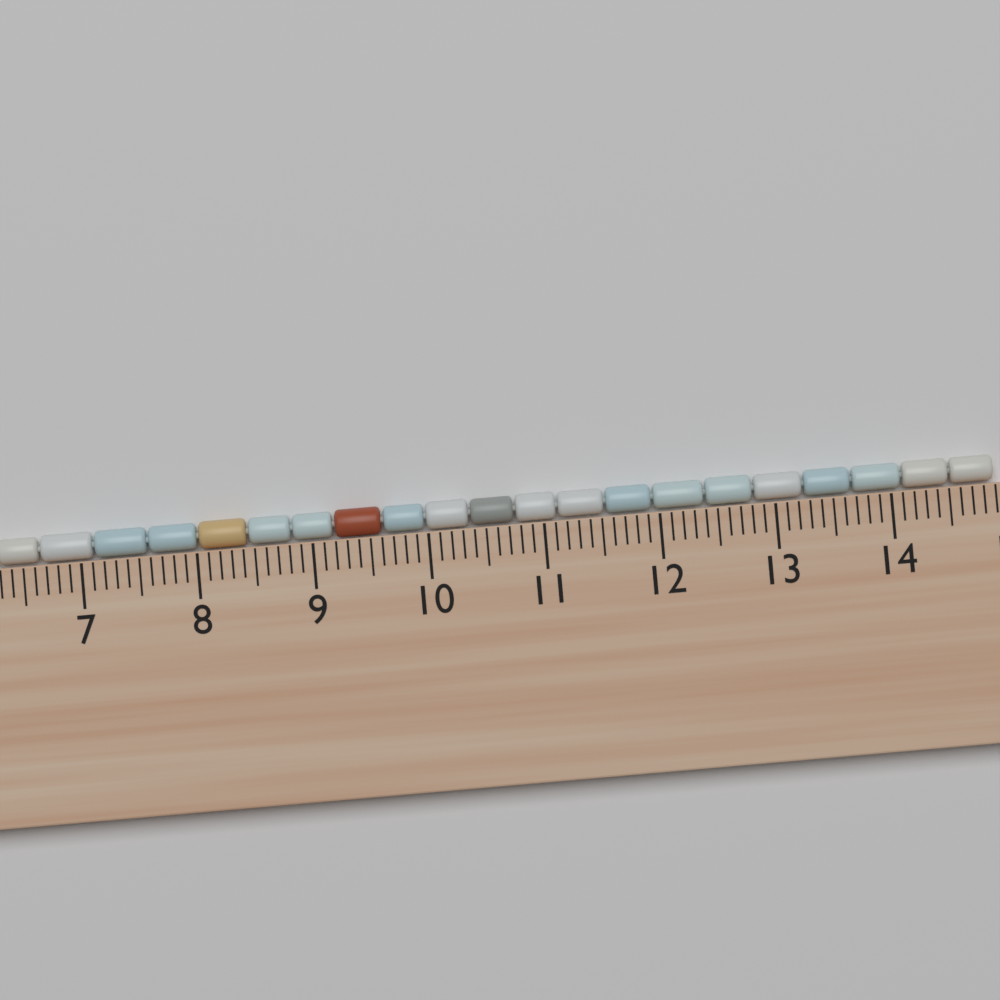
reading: 14.9 cm
